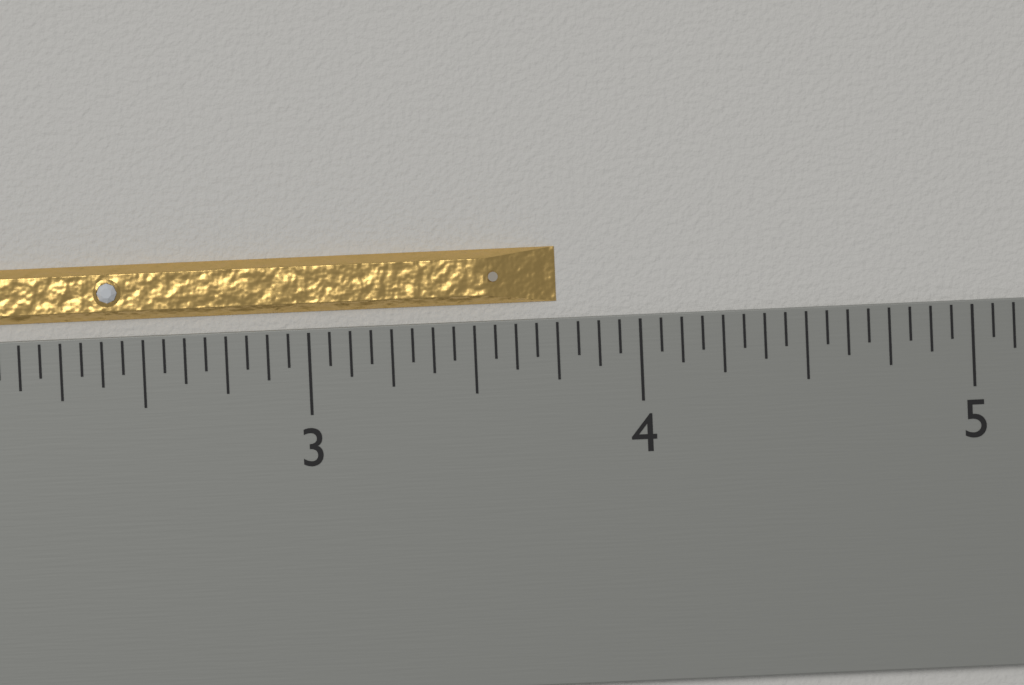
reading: 3.7500 inch
